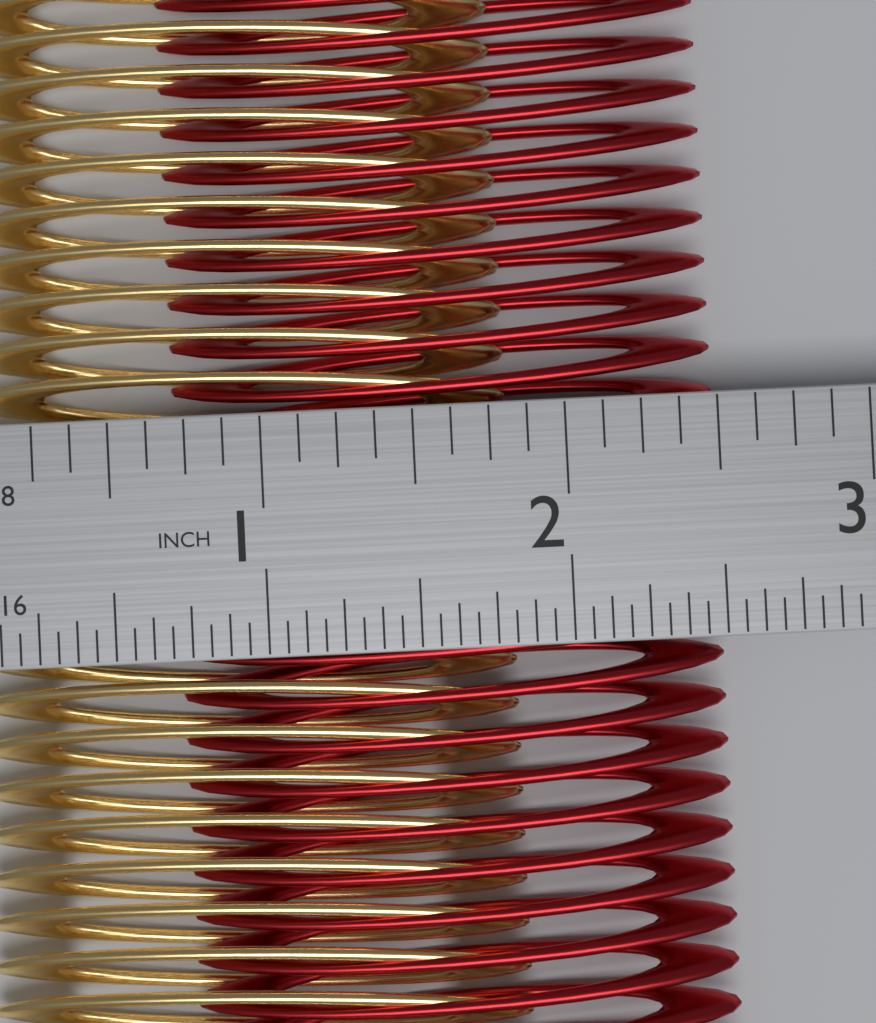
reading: 2.5000 in
